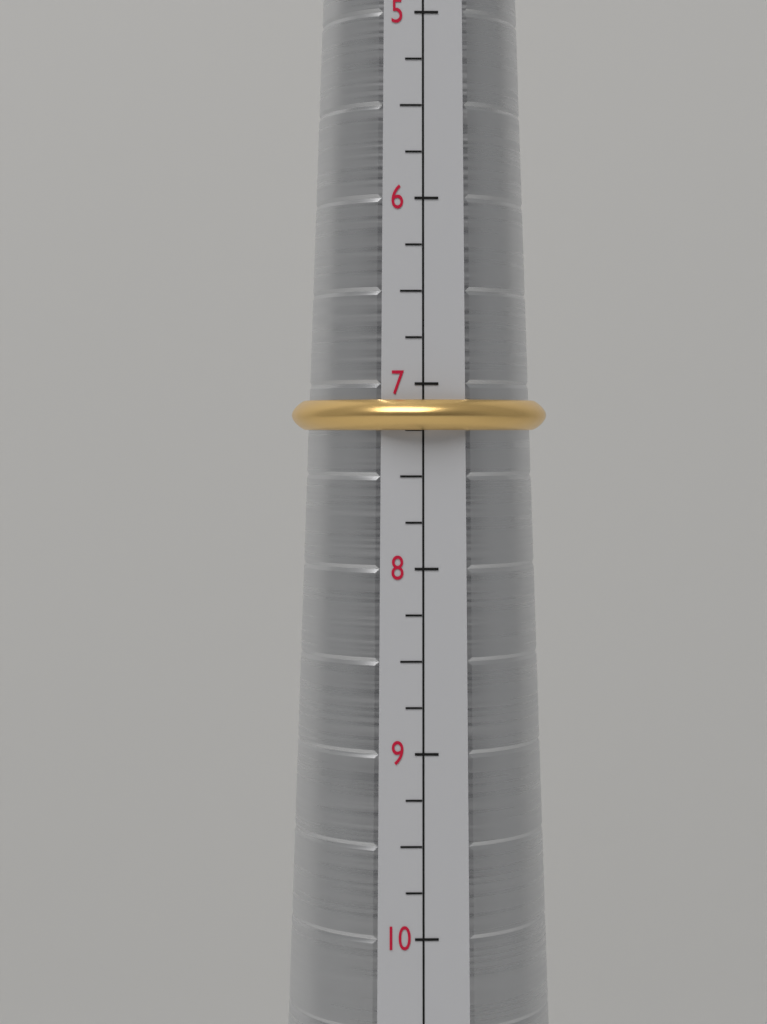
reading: 7.25 (no unit)
